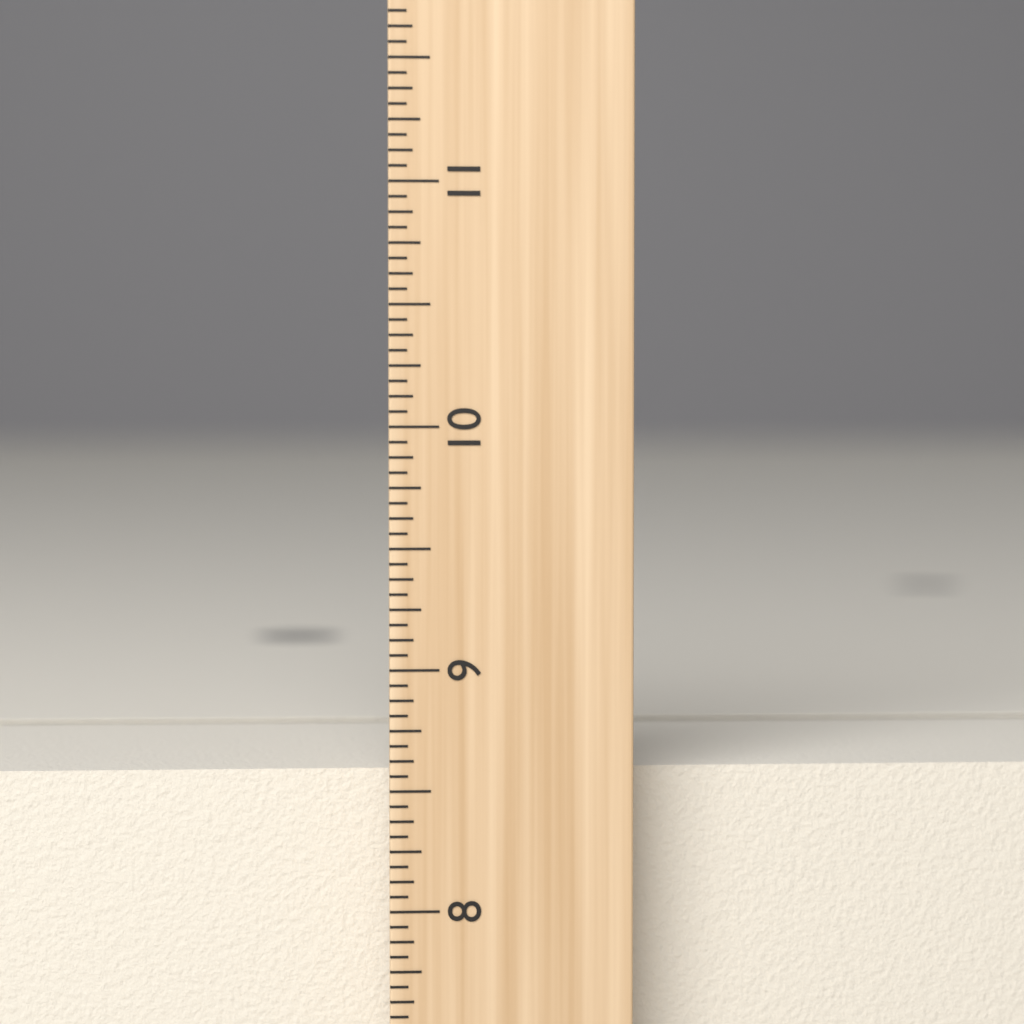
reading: 8.5625 inch
